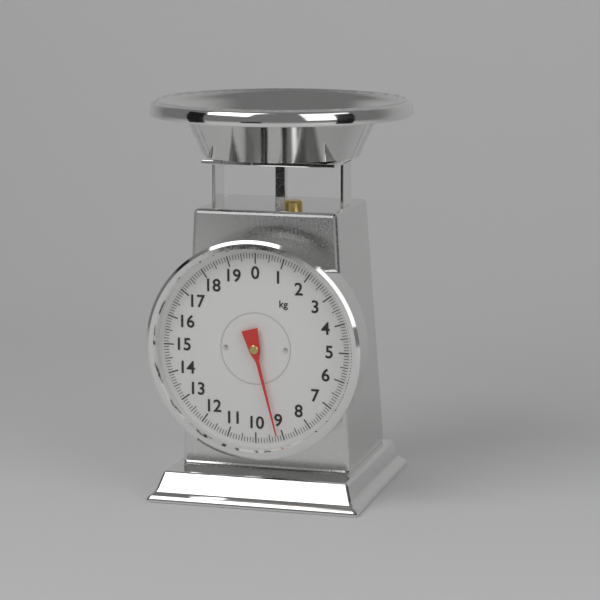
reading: 9.2 kg
